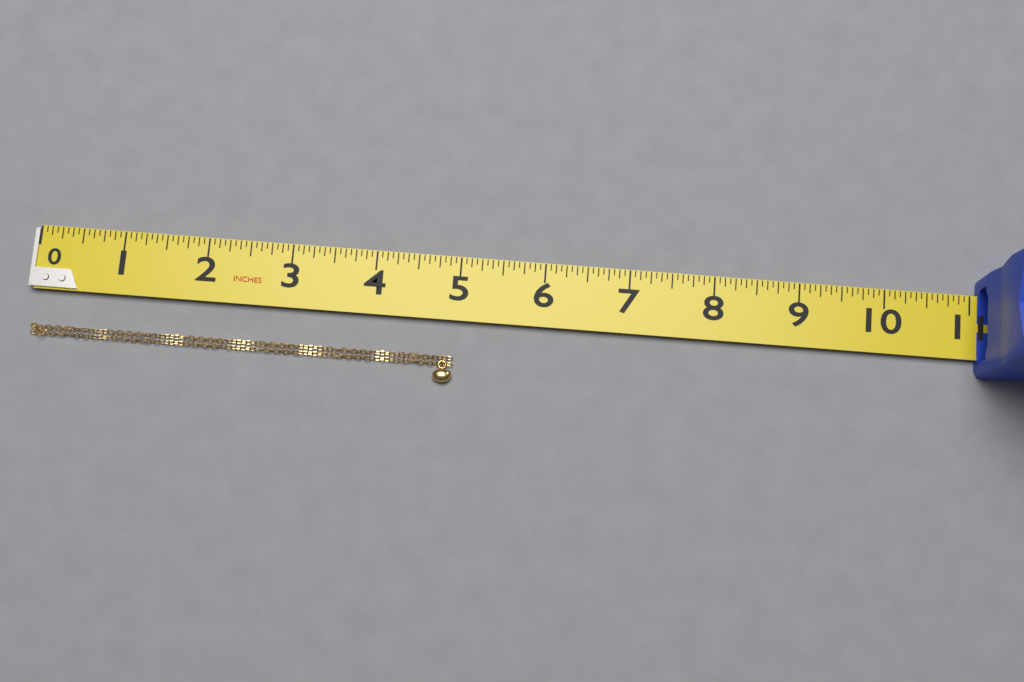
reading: 5.0000 in
